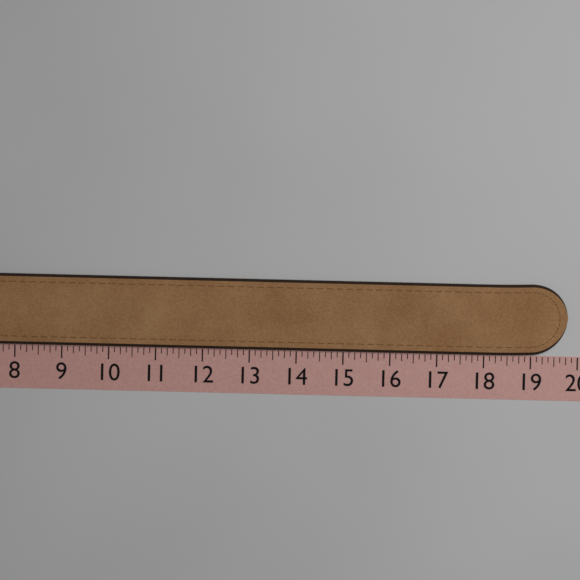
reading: 19.750 (no unit)
